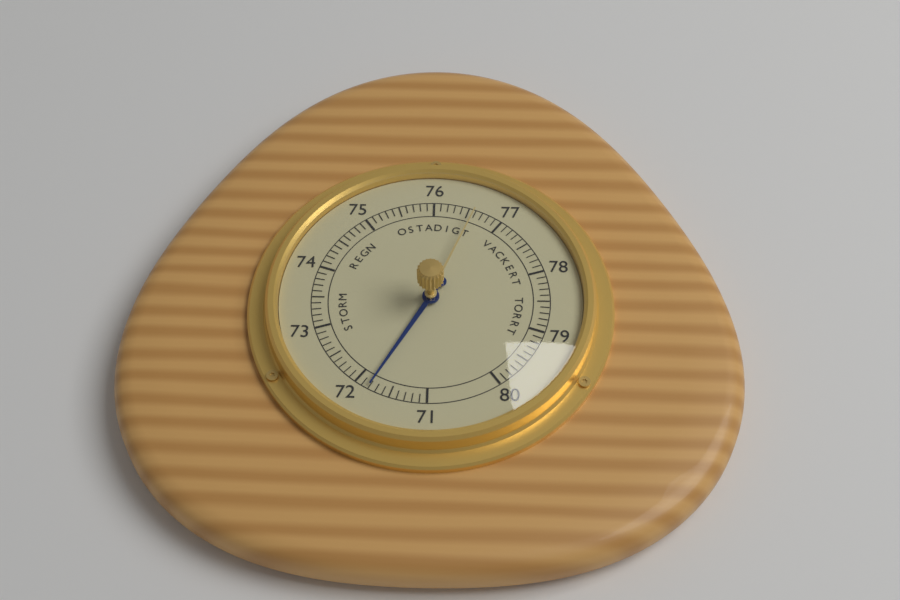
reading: 71.8 (no unit)
